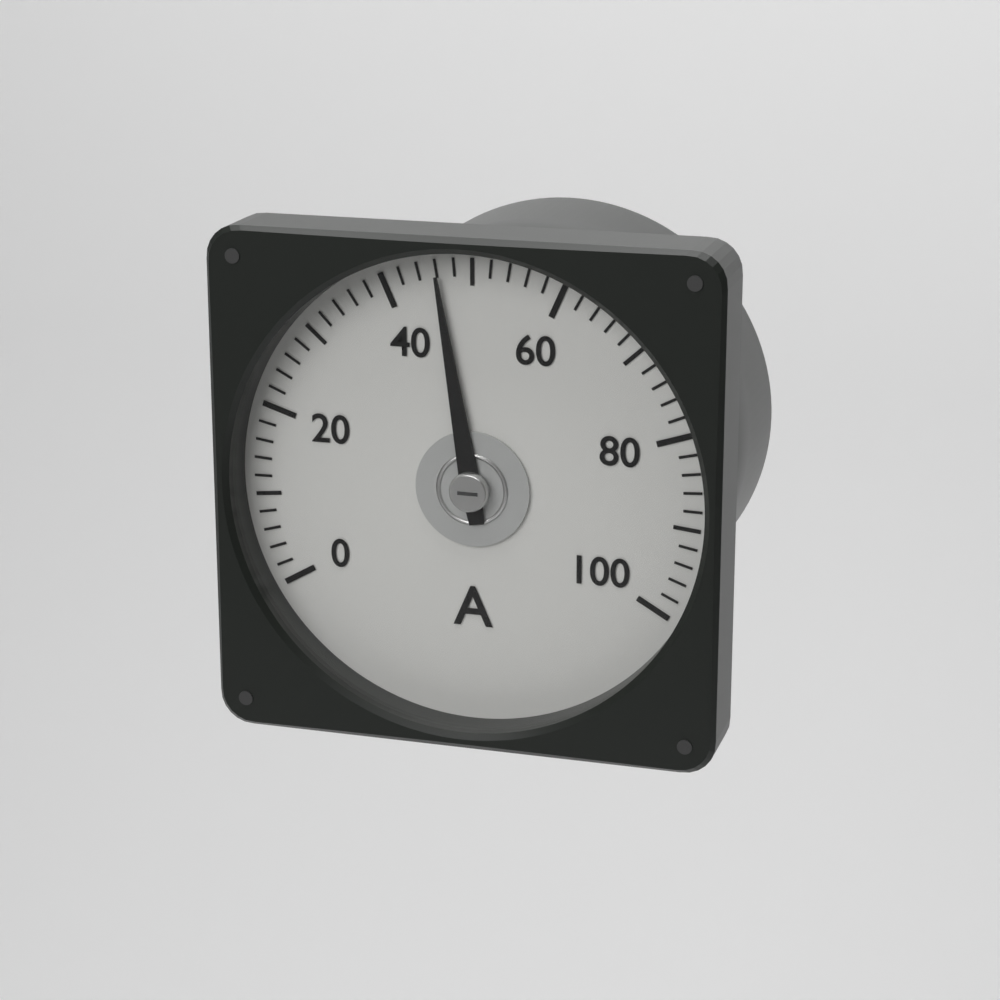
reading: 46 A
